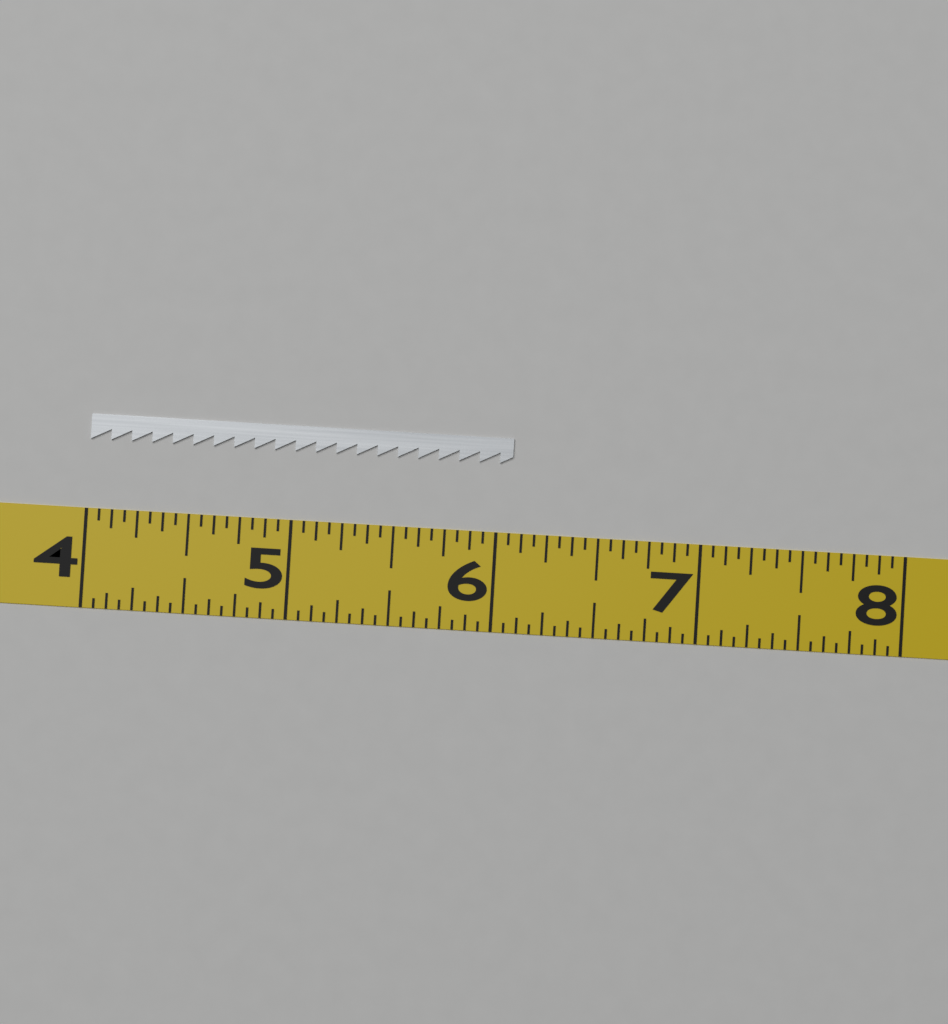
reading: 6.0625 (no unit)
